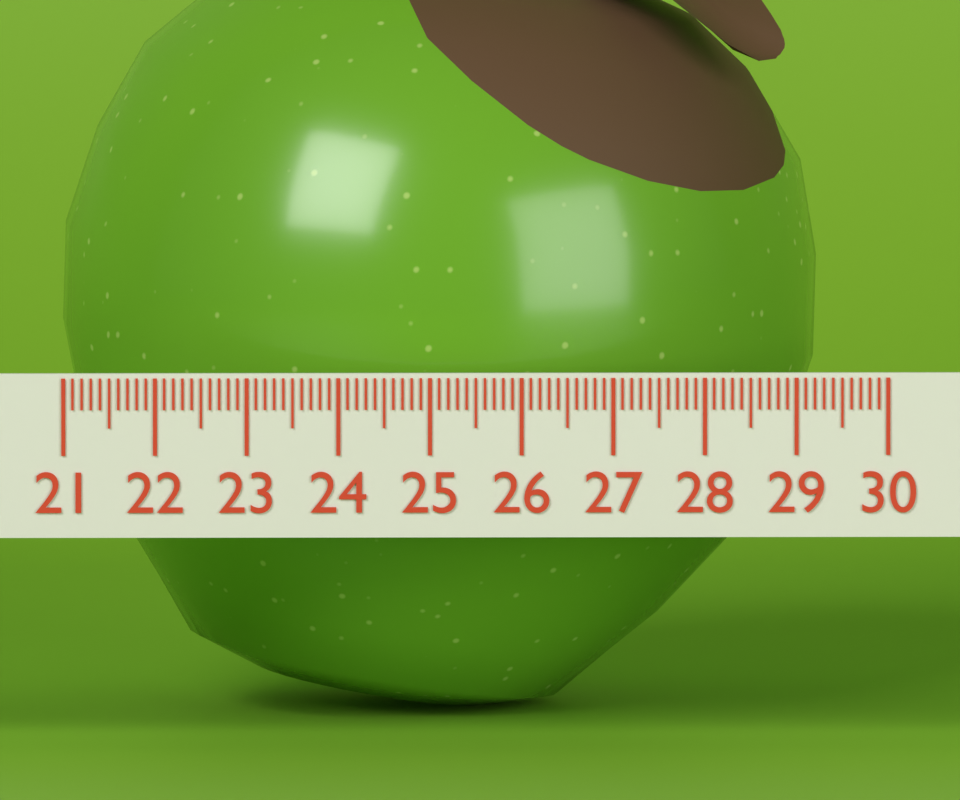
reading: 29.3 (no unit)
